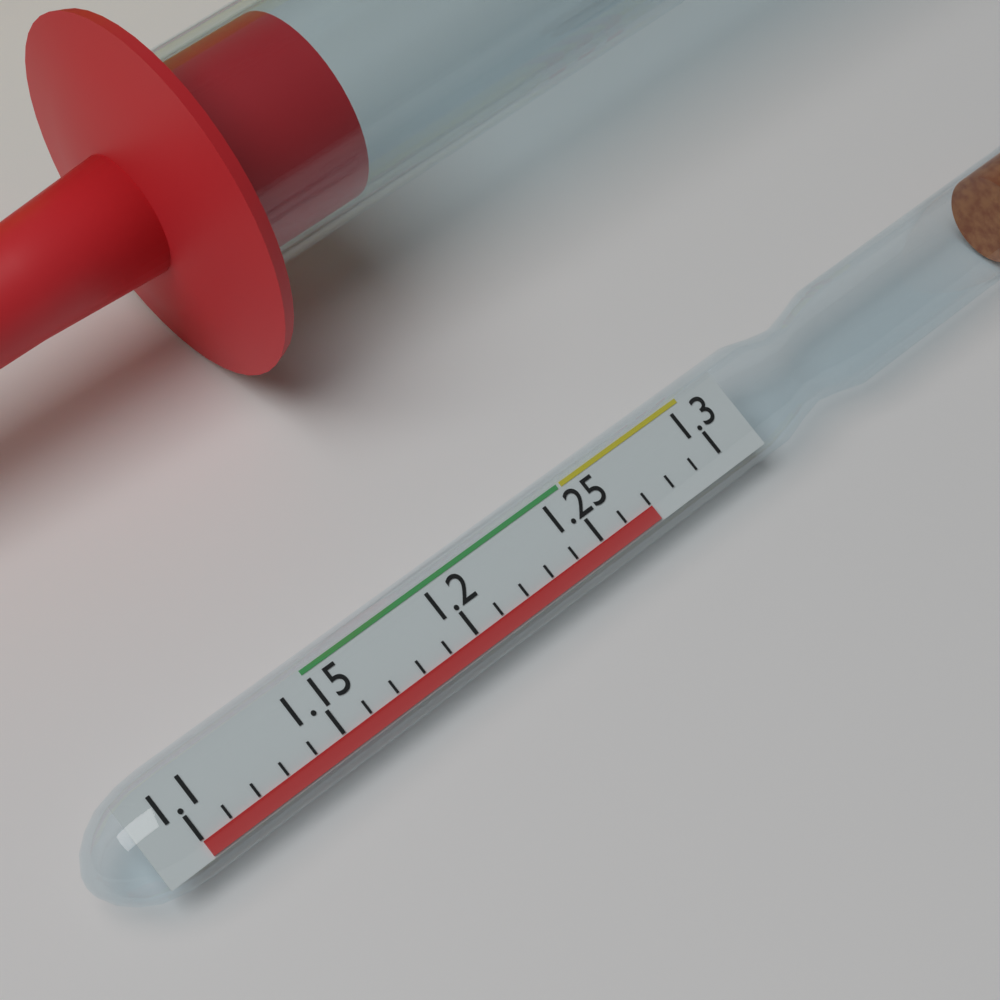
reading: 1.27 (no unit)
